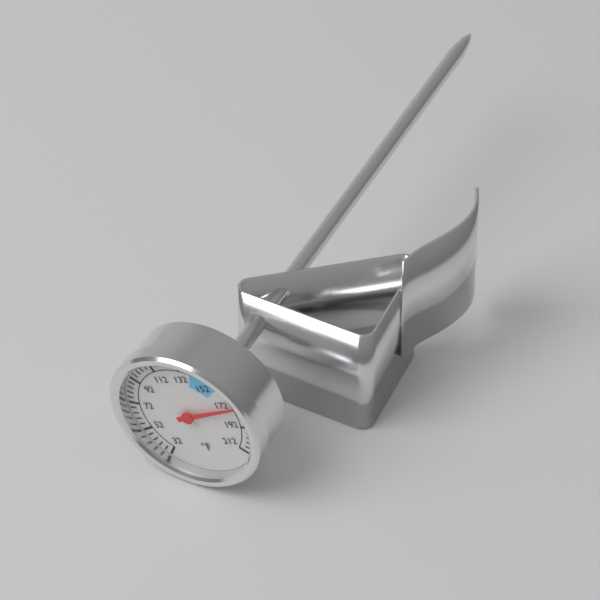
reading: 176 °F
